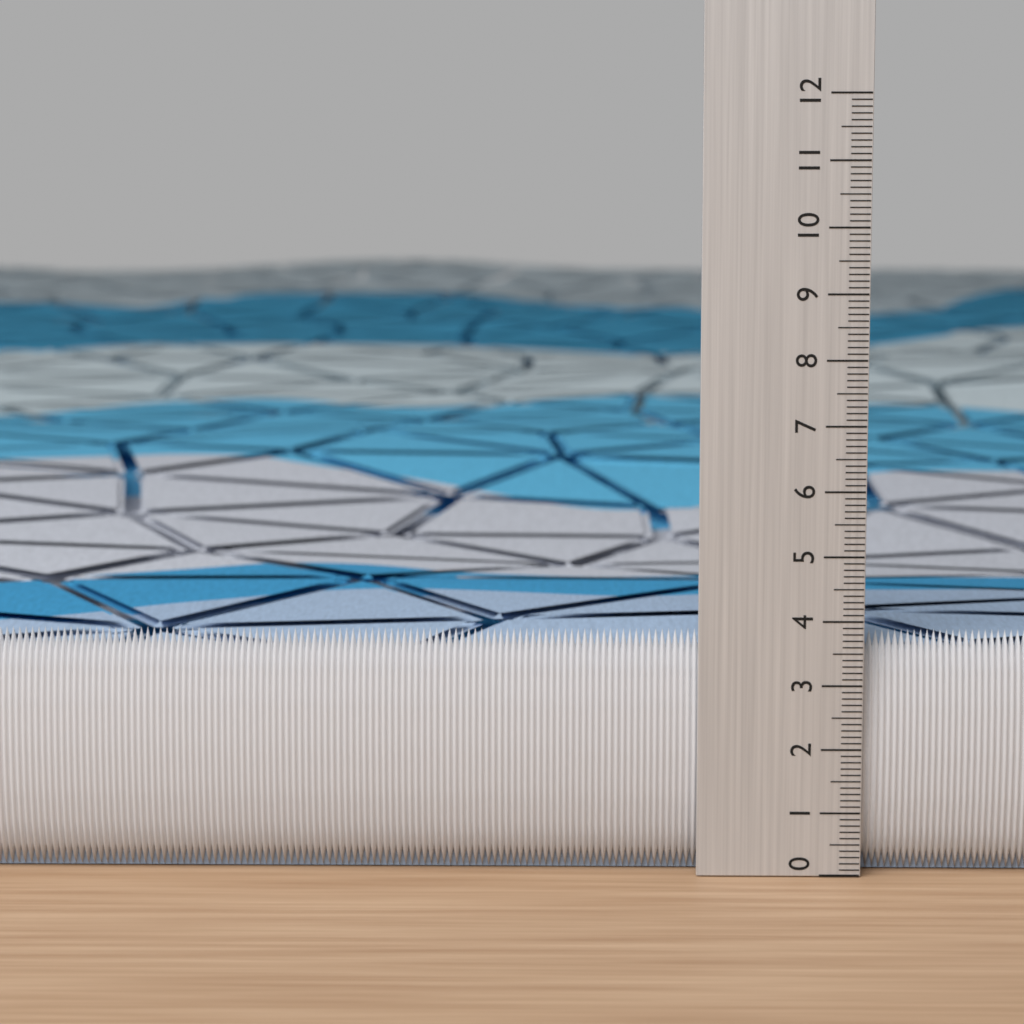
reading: 3.8 (no unit)
